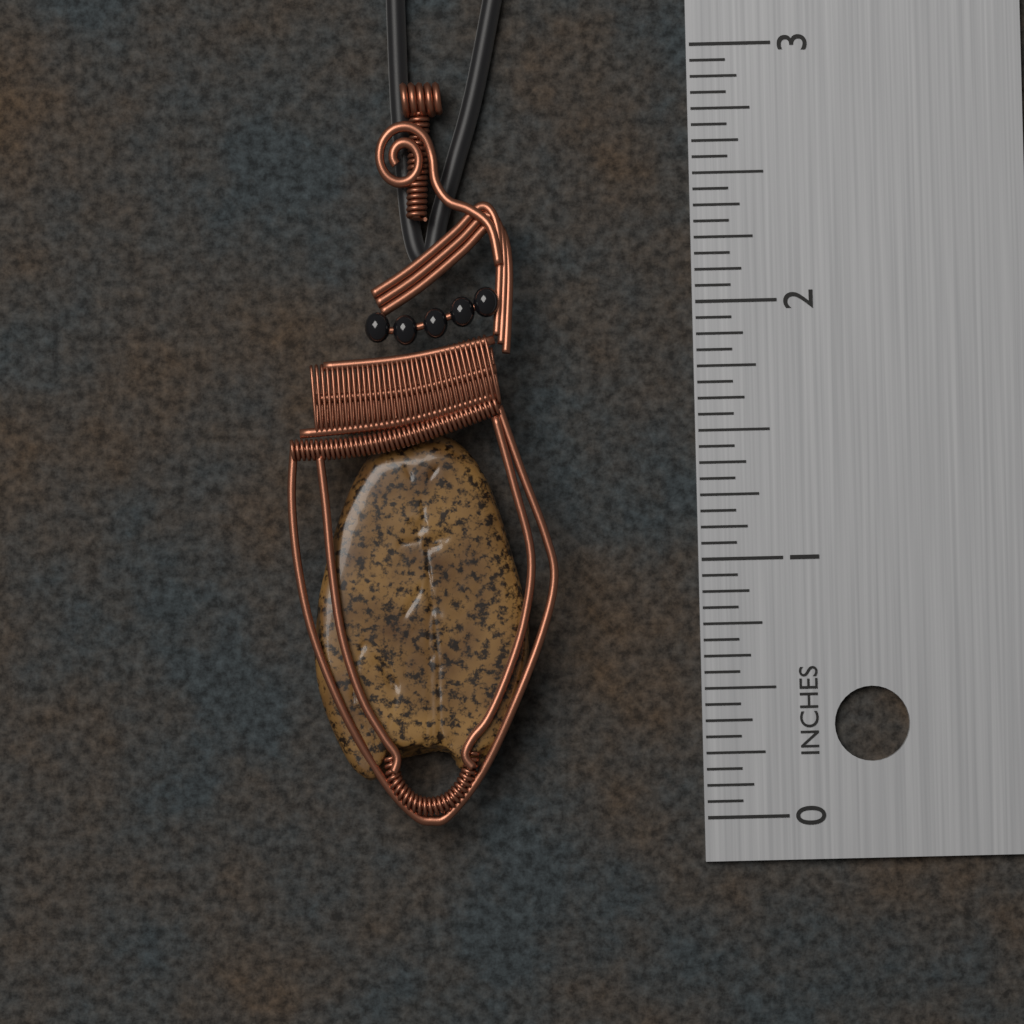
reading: 2.8750 in
